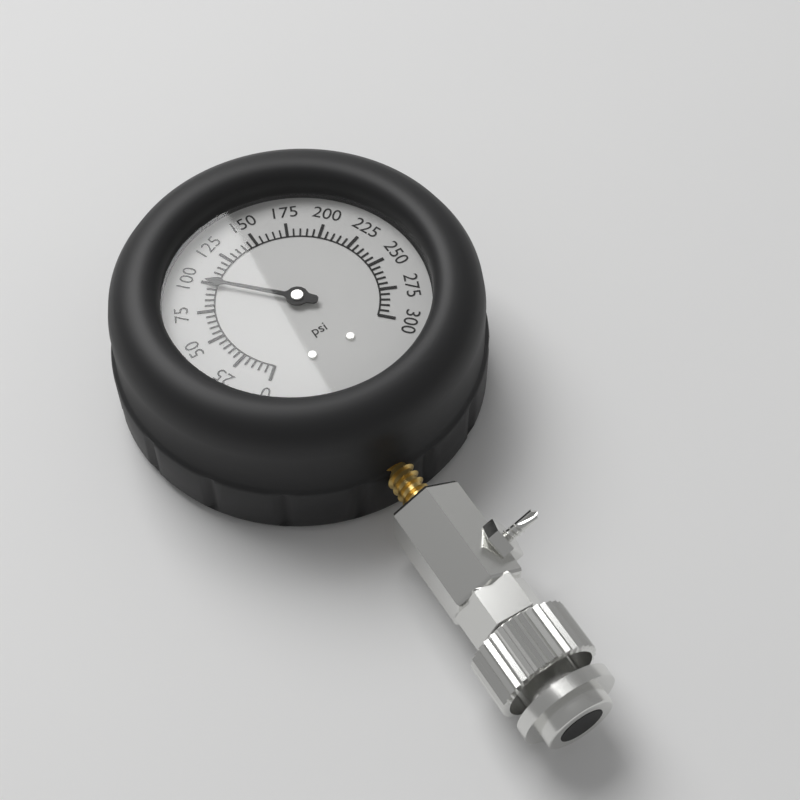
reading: 100 psi
